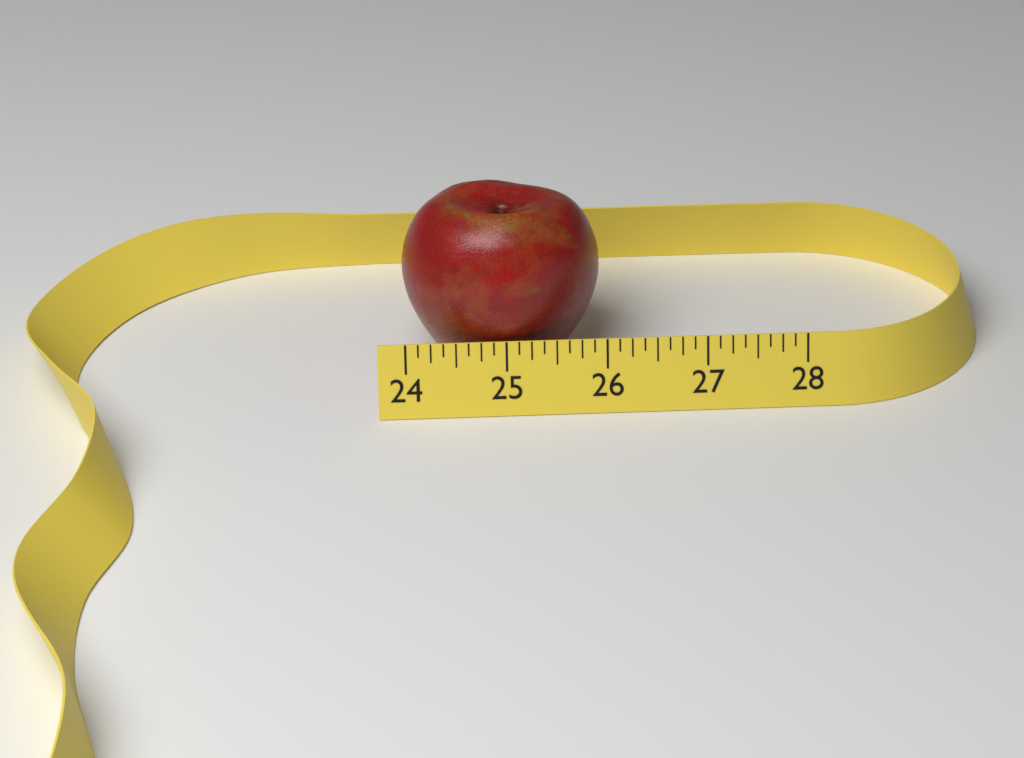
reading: 26.000 (no unit)
